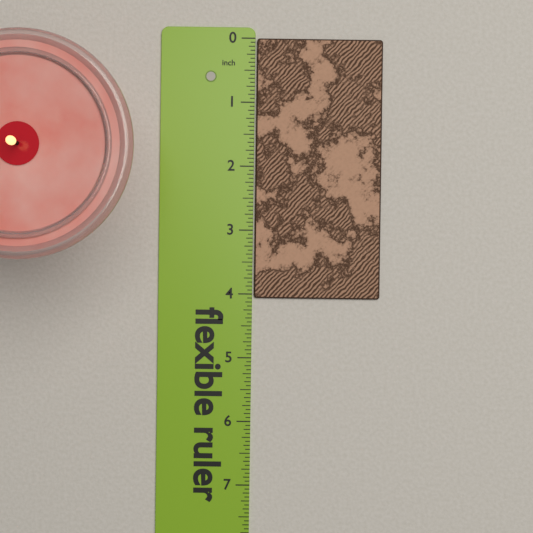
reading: 4.0625 in
